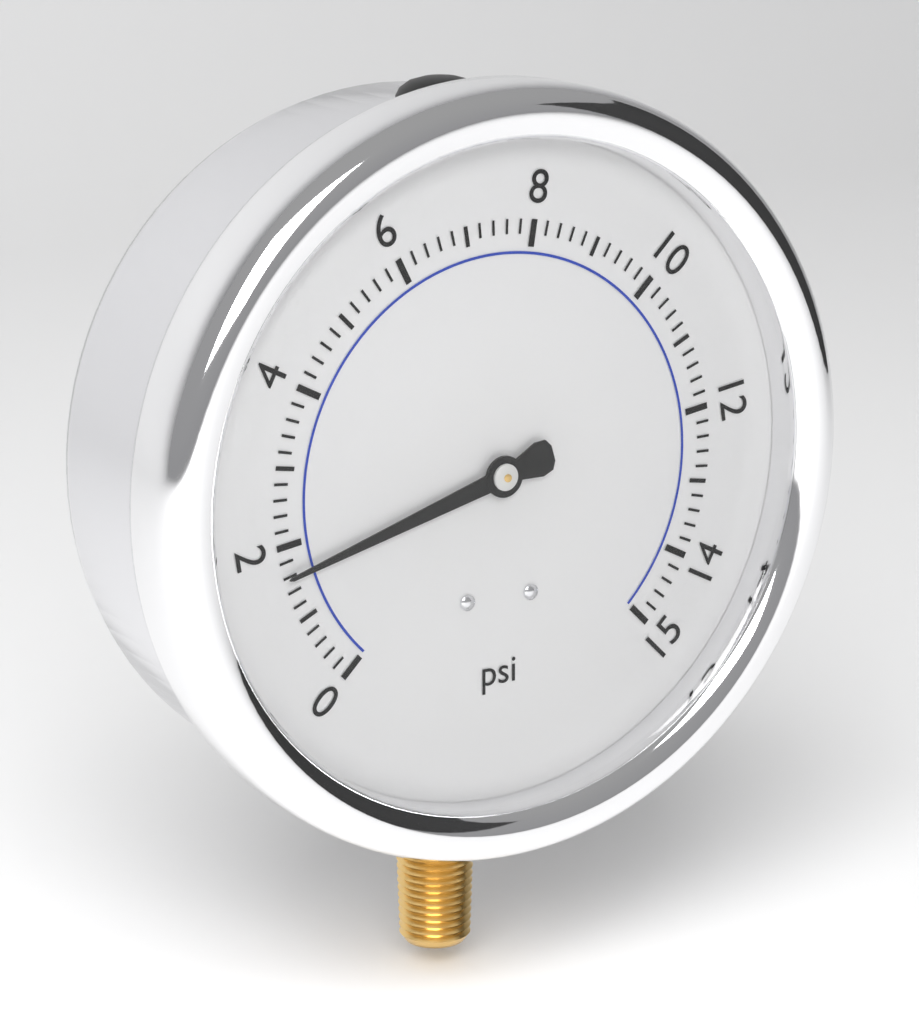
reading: 1.6 psi
